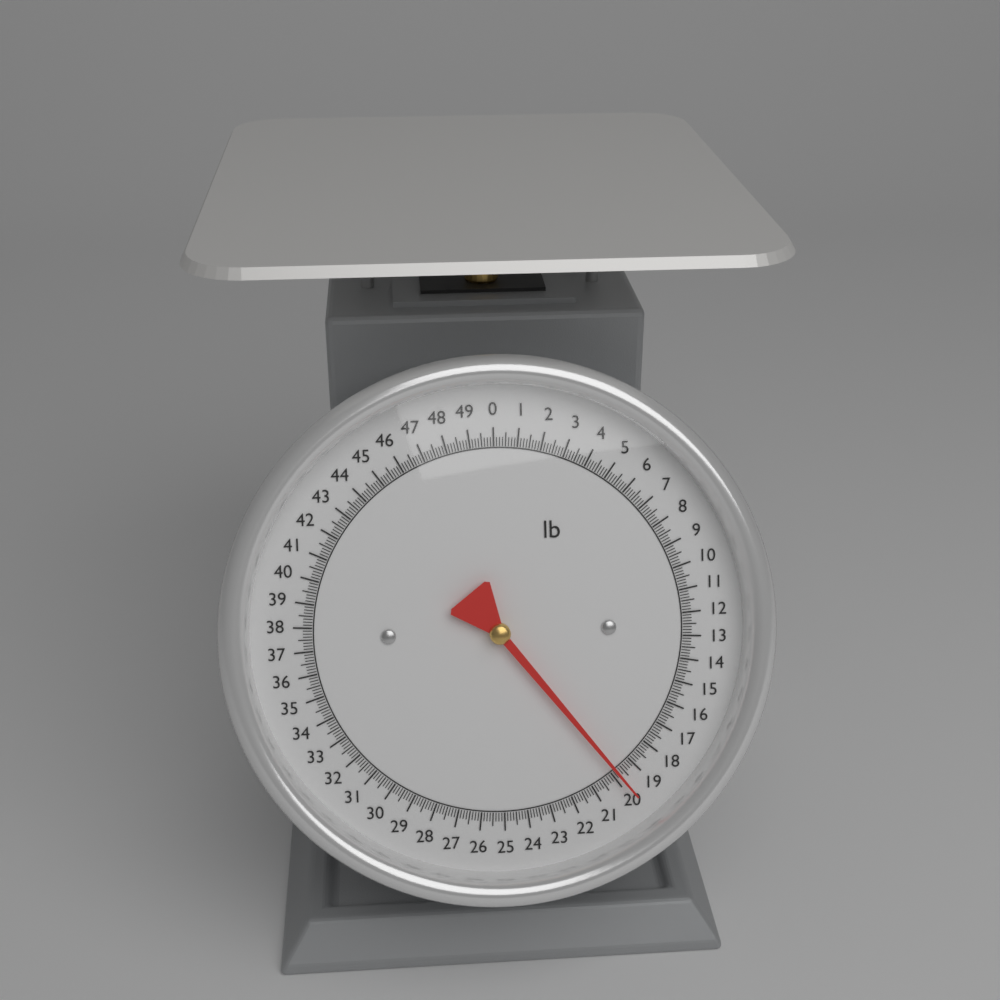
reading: 19.750 lb
